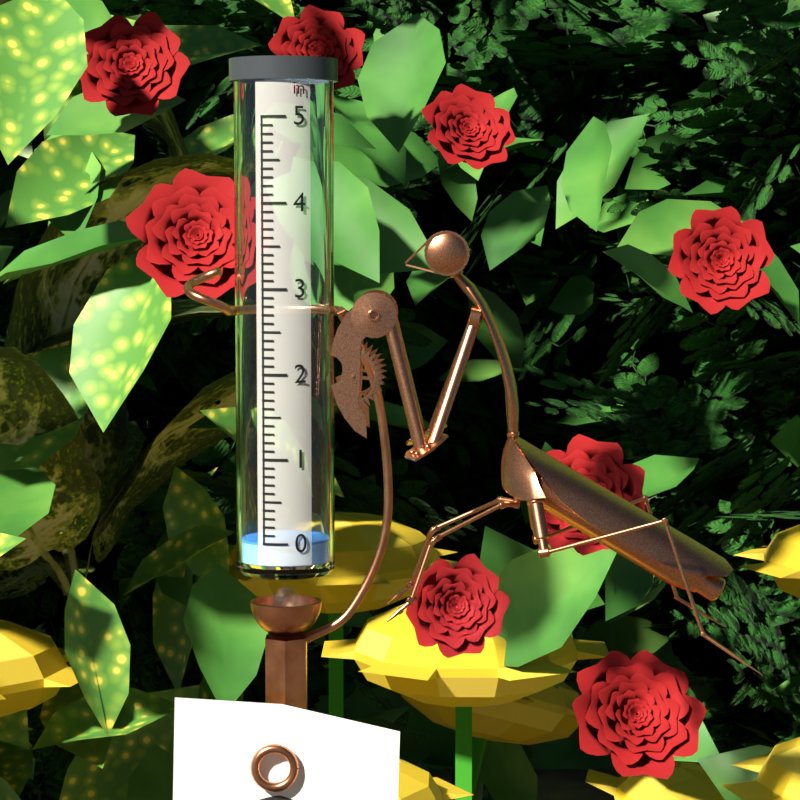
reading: 0.0 in
